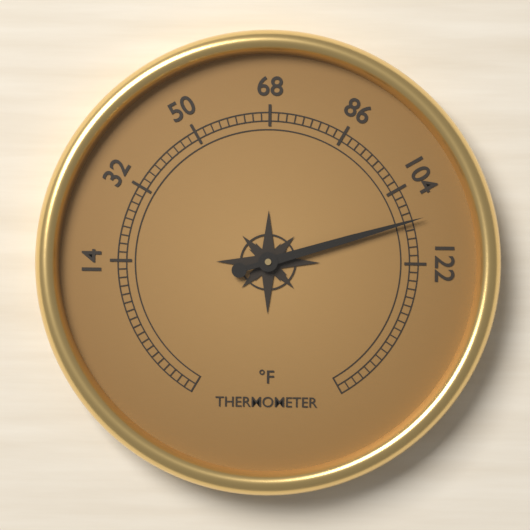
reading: 112 °F
